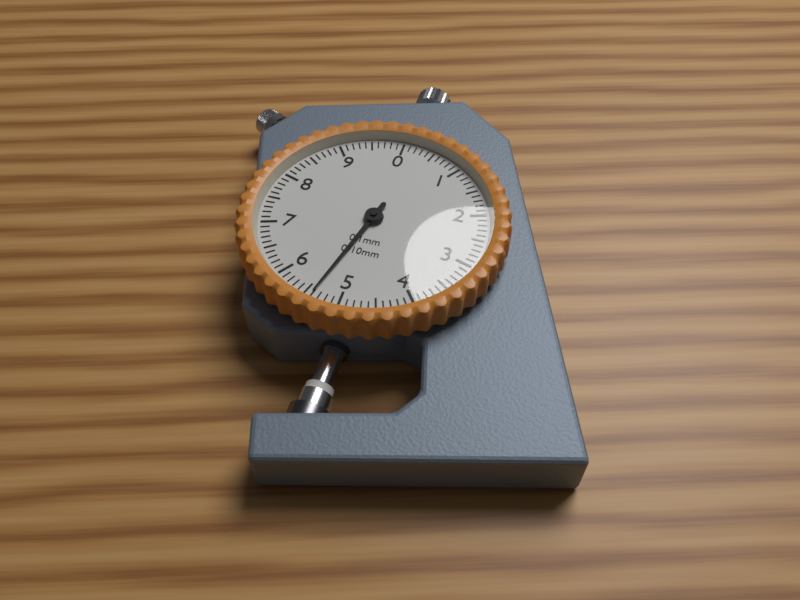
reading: 5.4 mm
